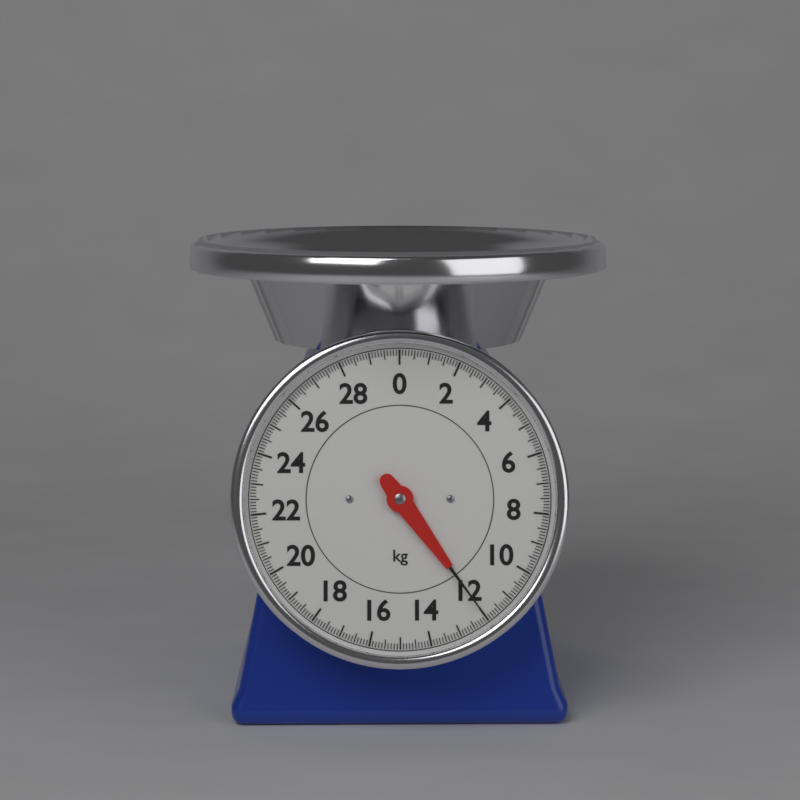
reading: 12.0 kg
